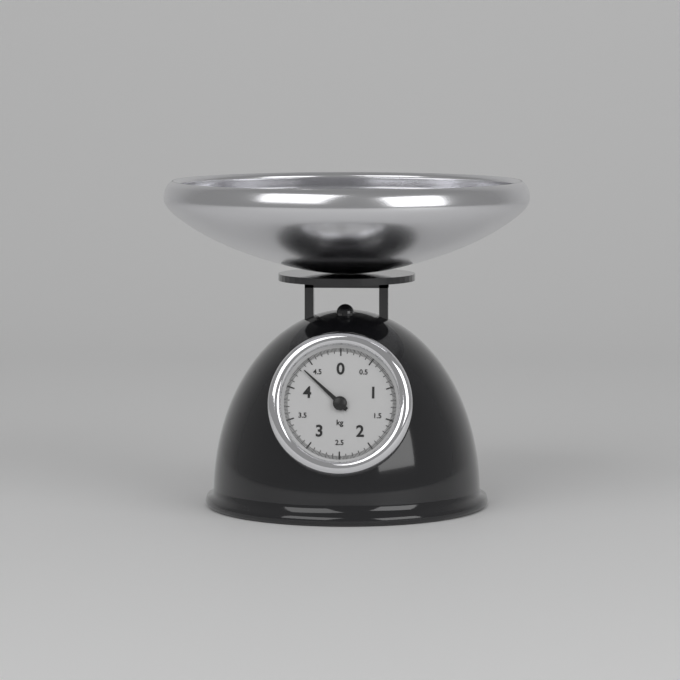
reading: 4.34 kg
